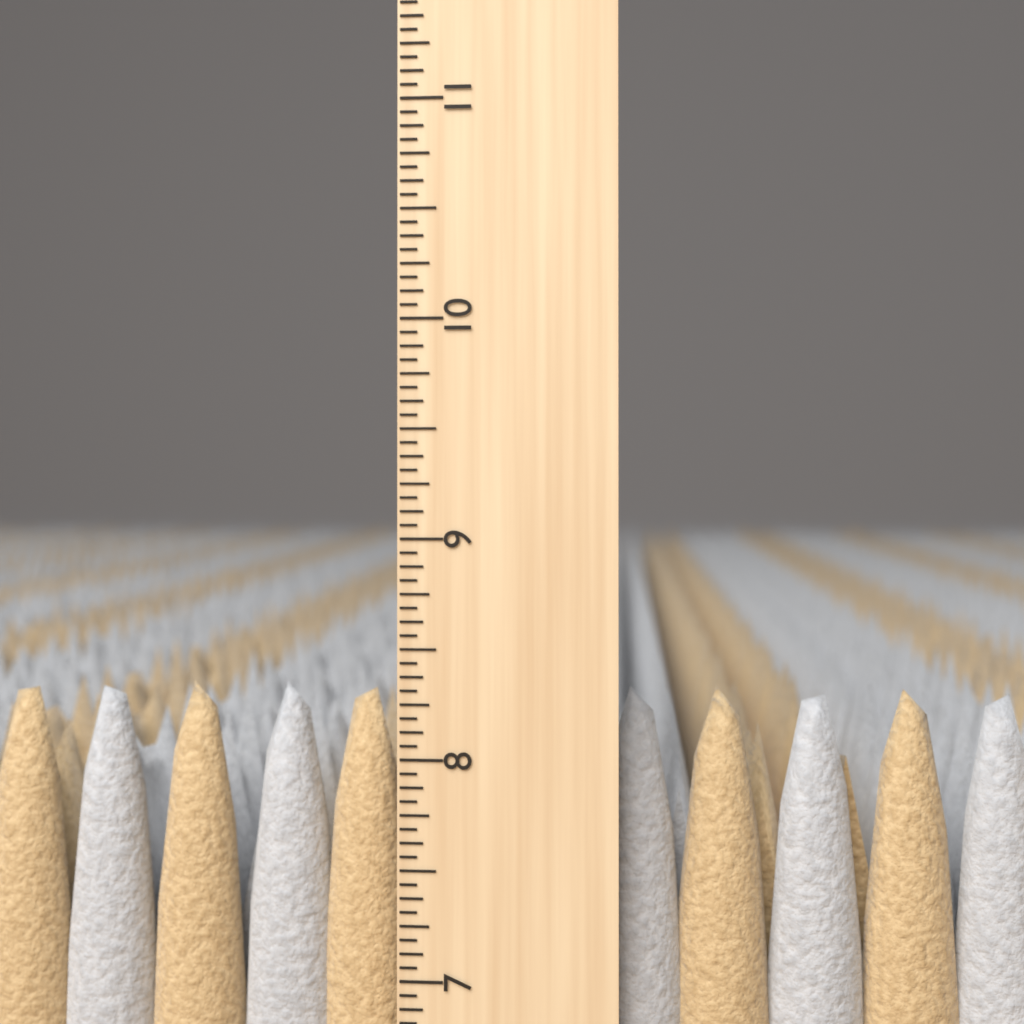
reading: 8.3125 inch
